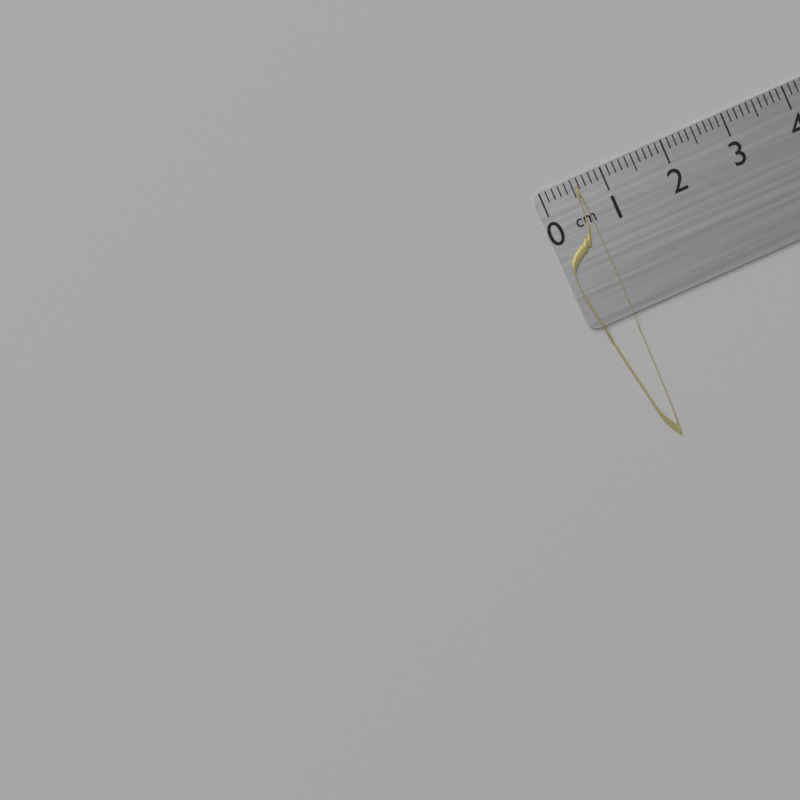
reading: 0.6 cm
